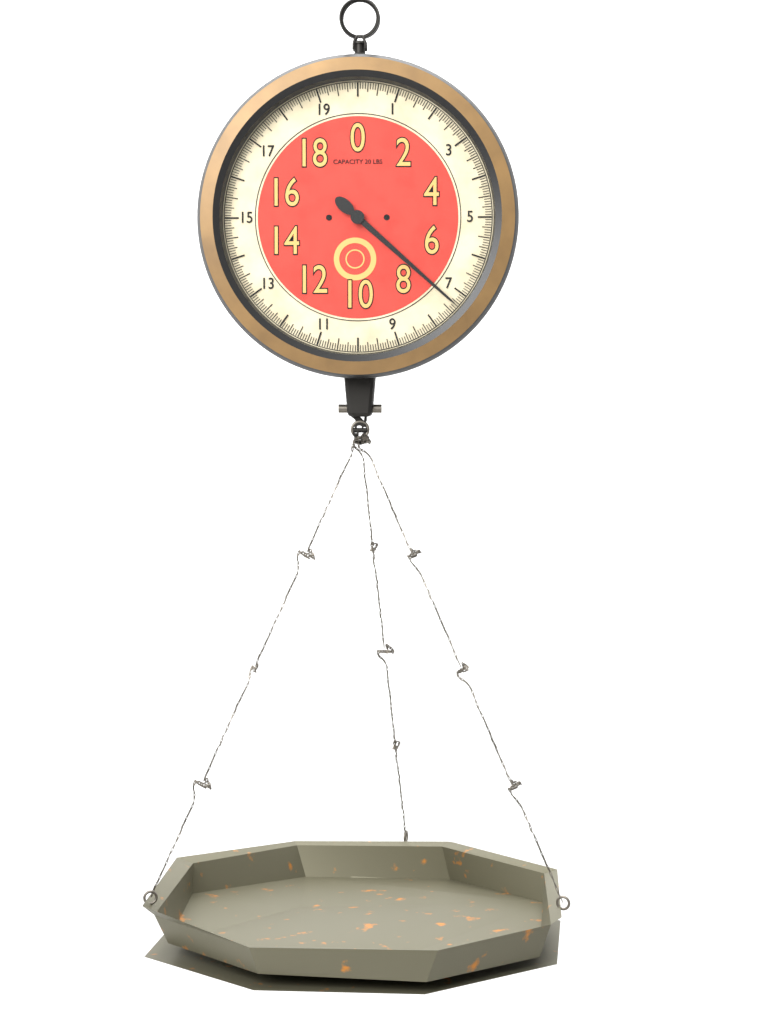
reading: 7.3125 lbs
